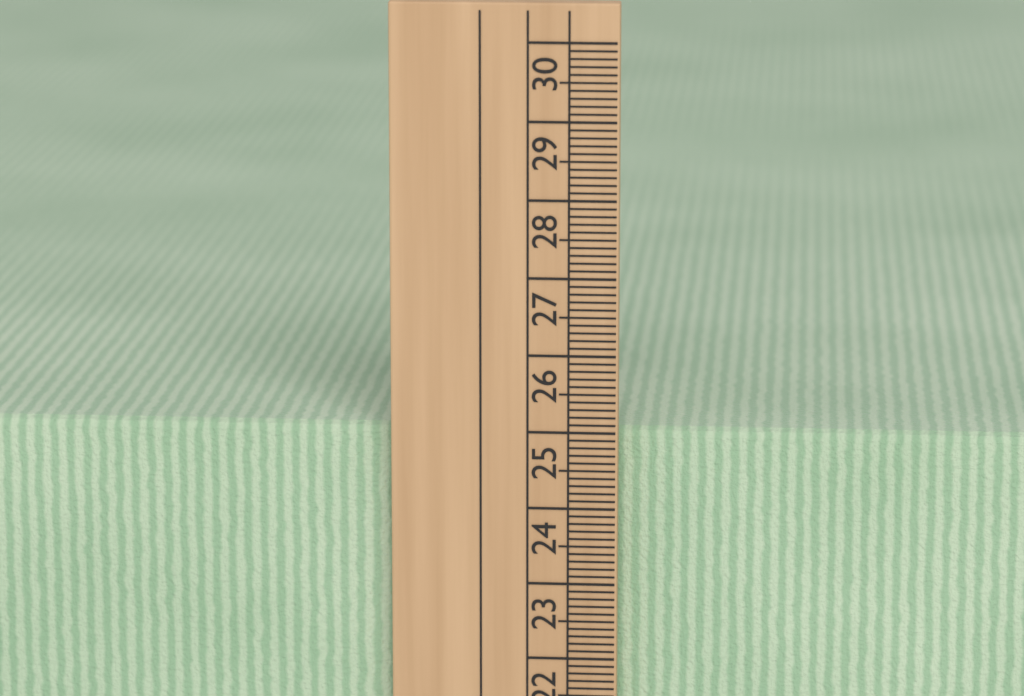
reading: 25.0 cm
